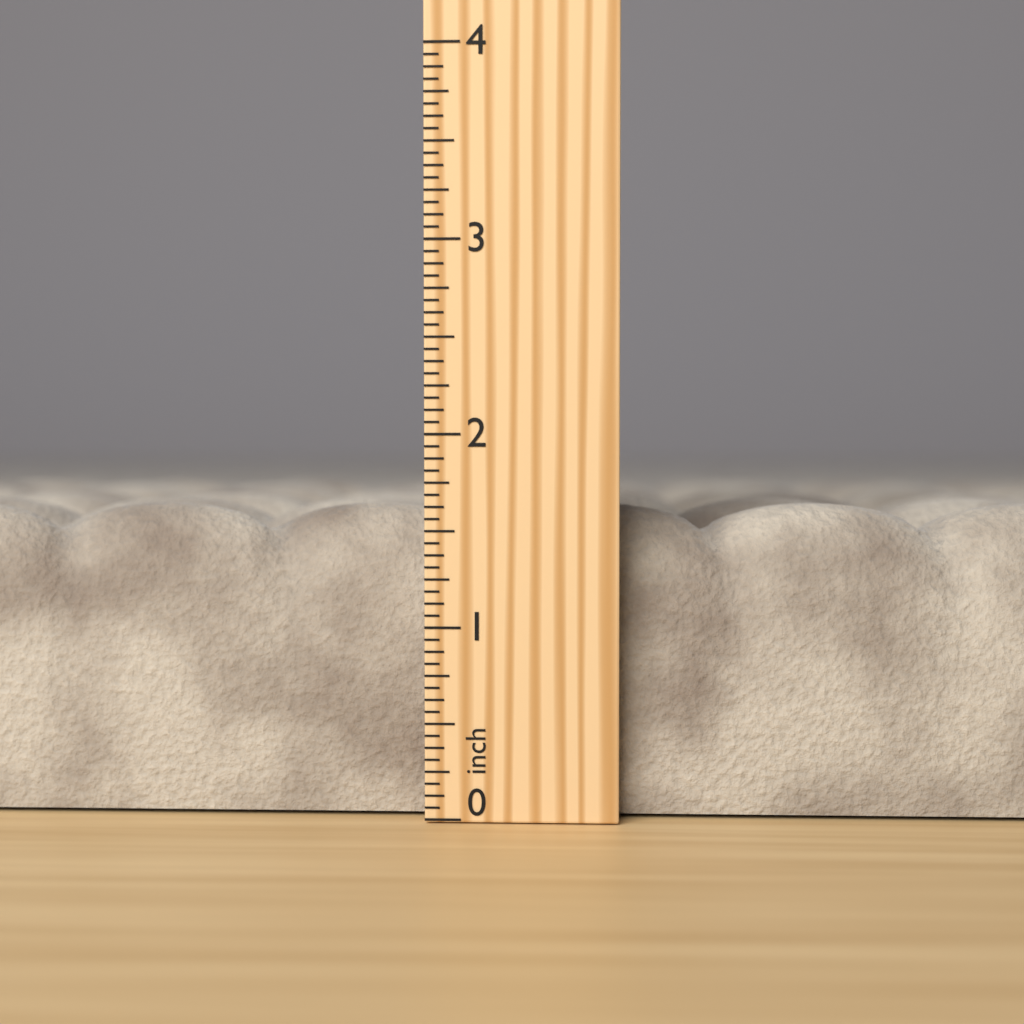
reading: 1.6250 inch
